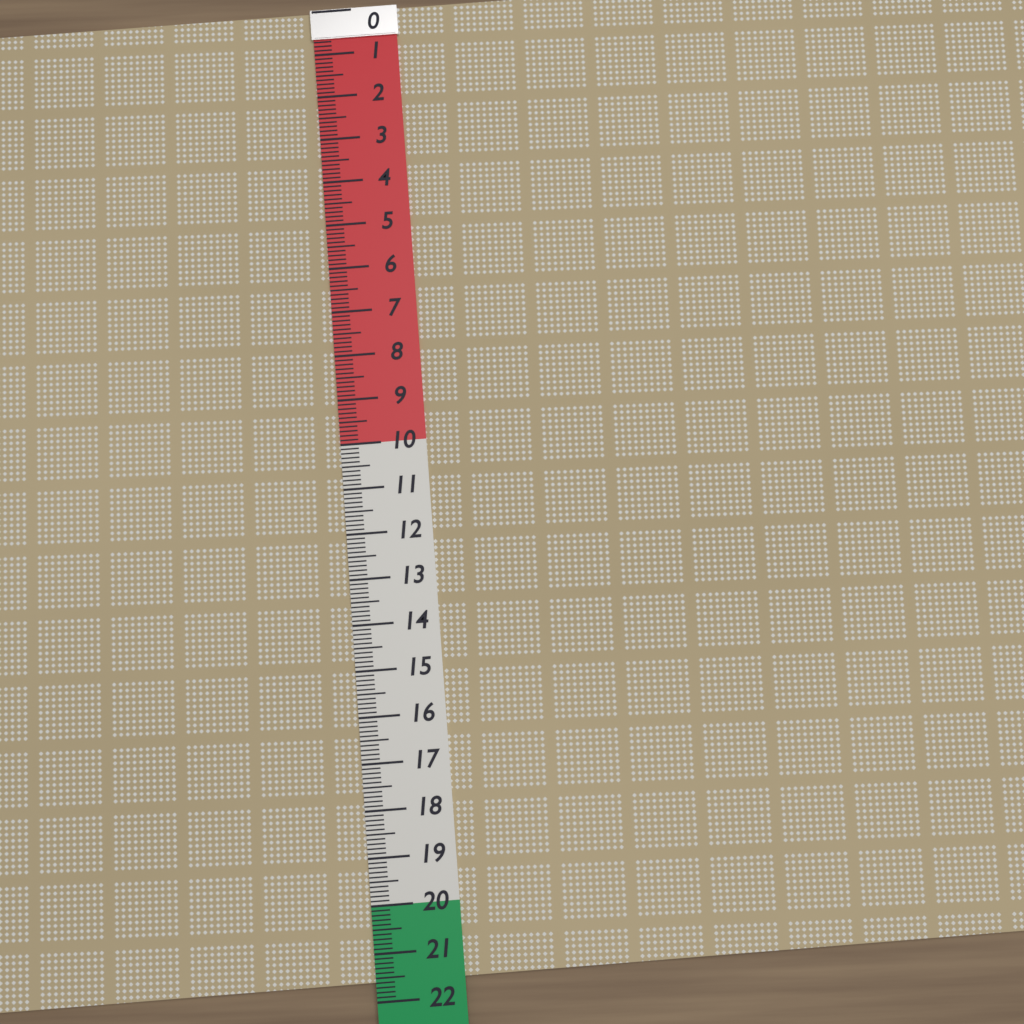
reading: 21.6 (no unit)
